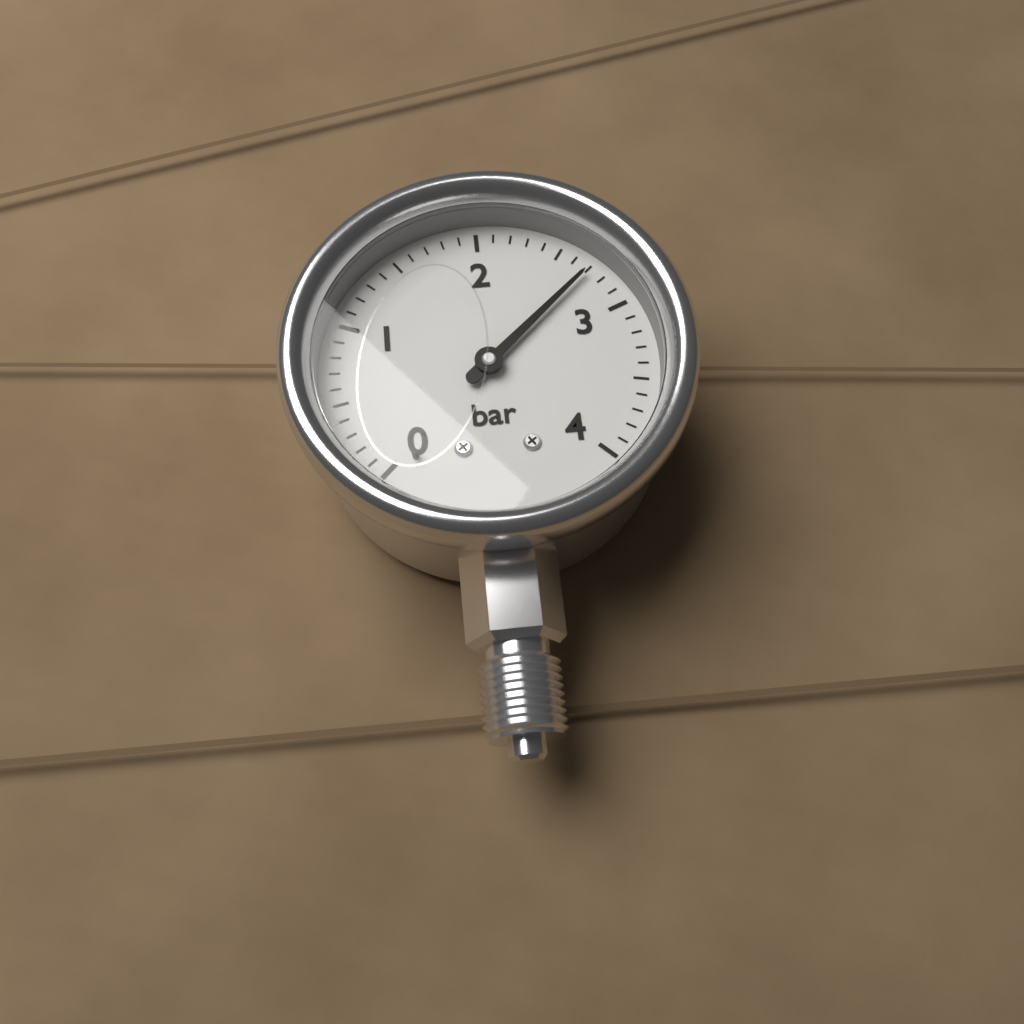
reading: 2.7 bar
